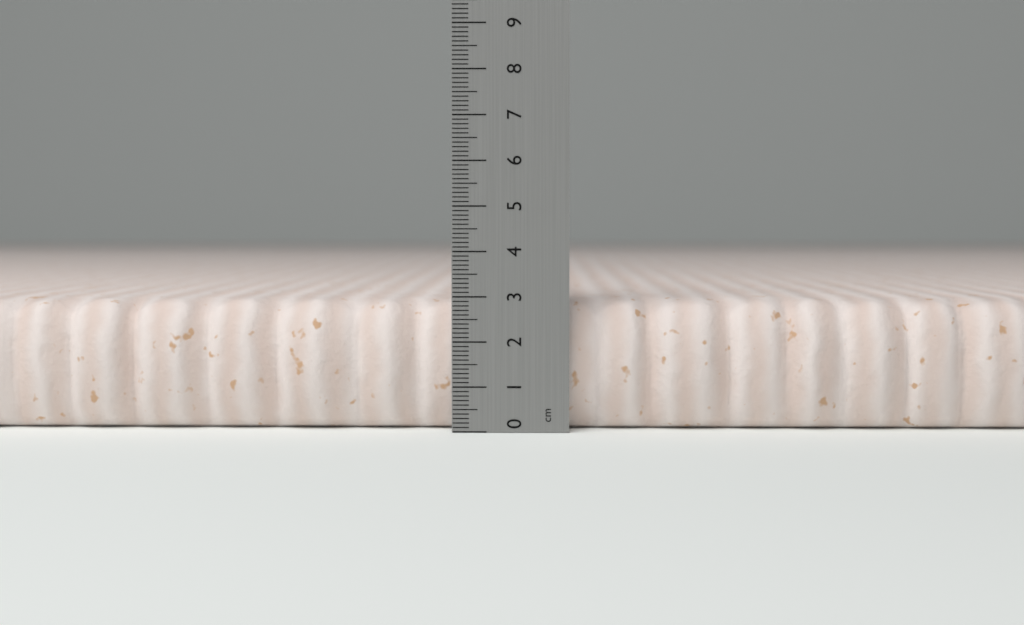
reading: 2.9 cm
